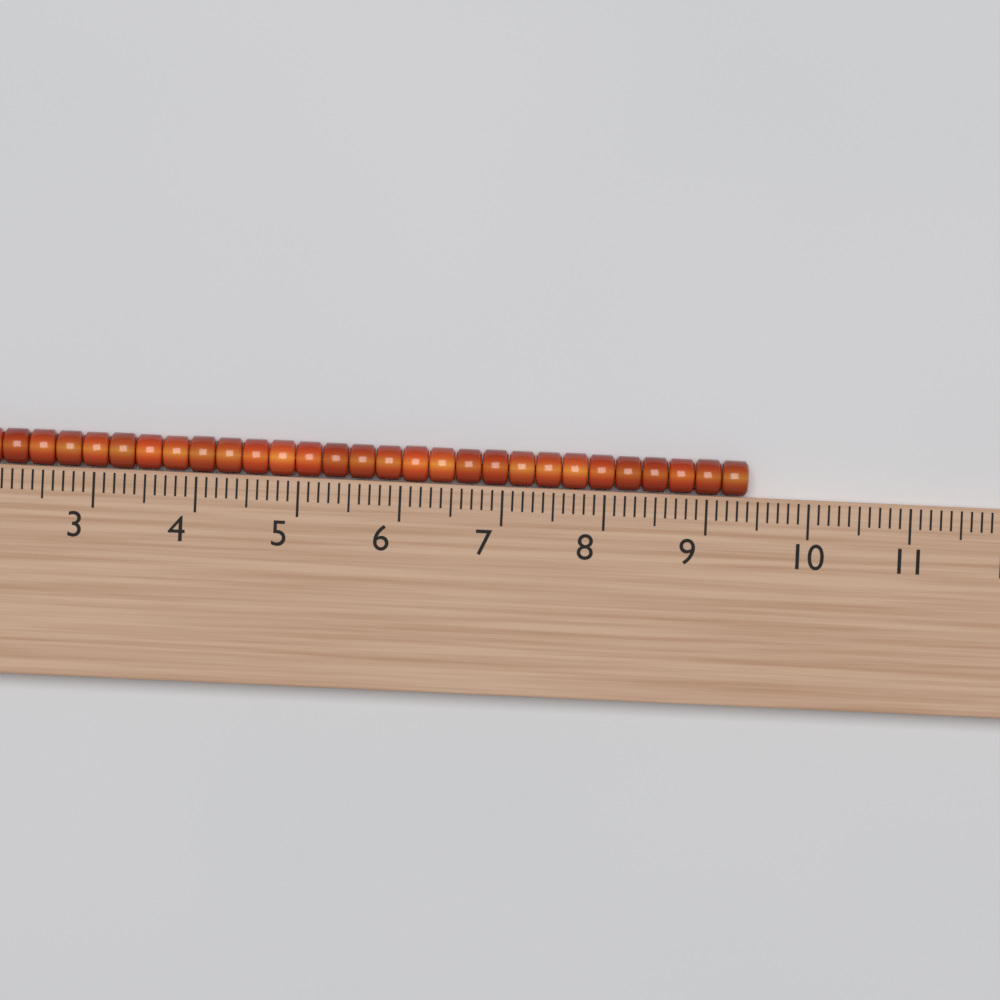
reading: 9.4 (no unit)
